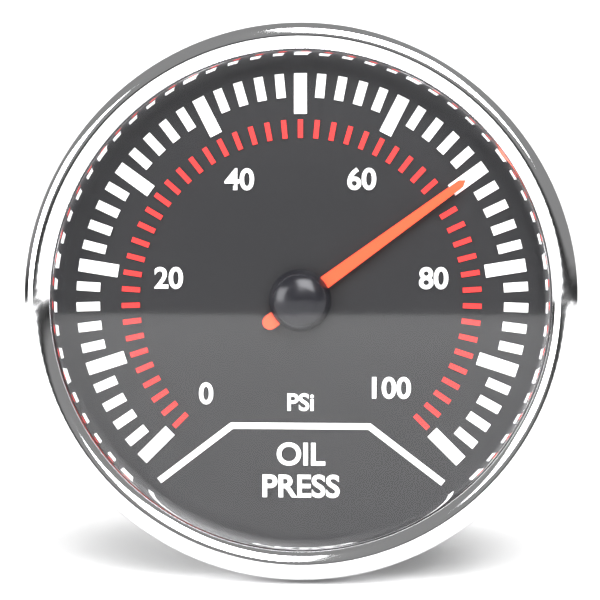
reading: 70 psi
